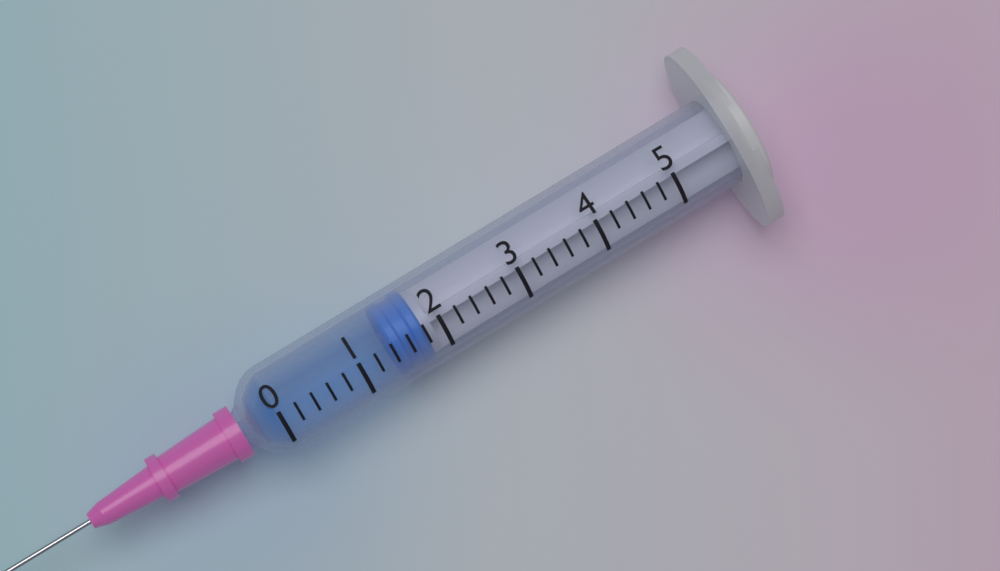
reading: 1.4 (no unit)
